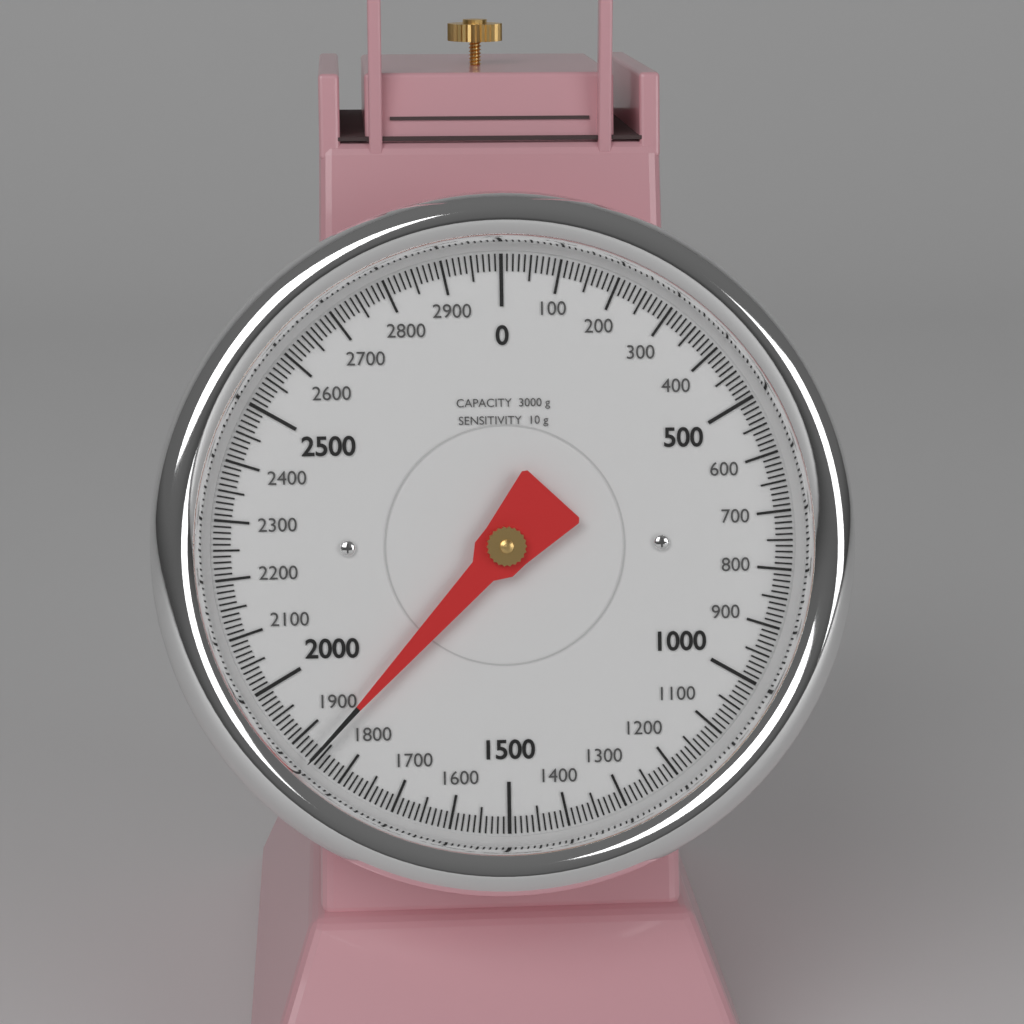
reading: 1860 g
